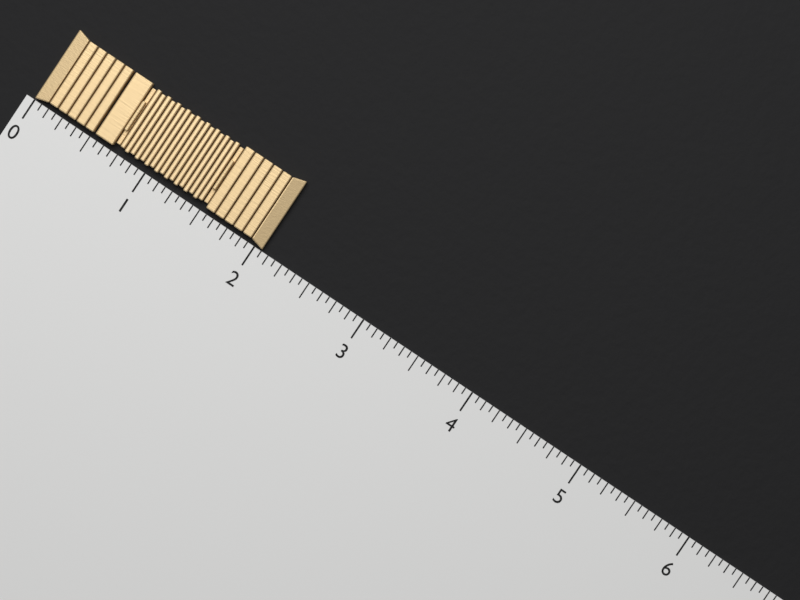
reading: 2.0625 (no unit)
